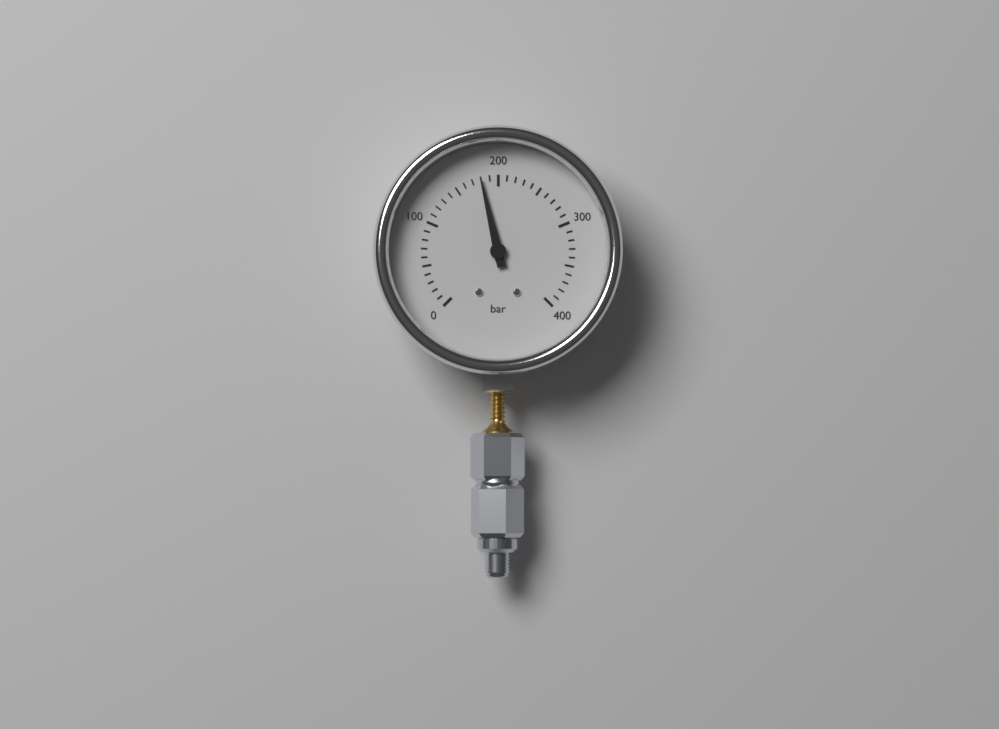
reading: 180 bar
